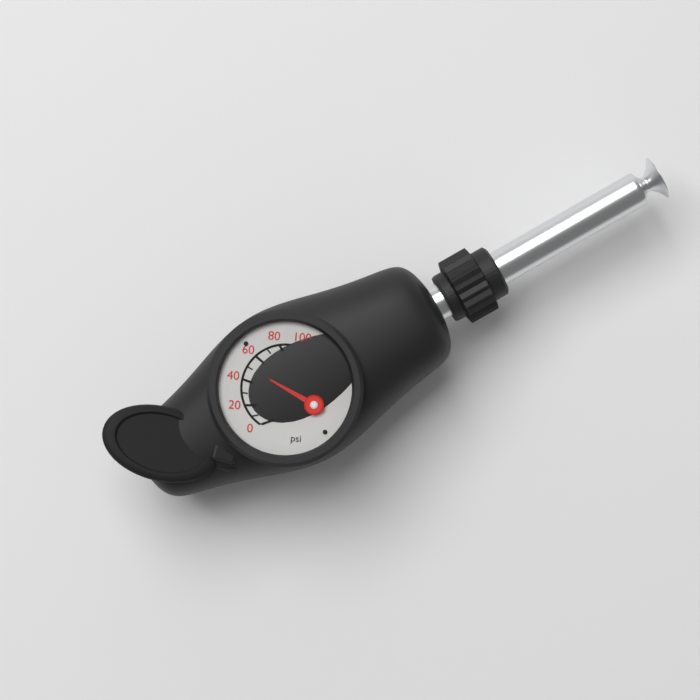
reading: 50 psi
